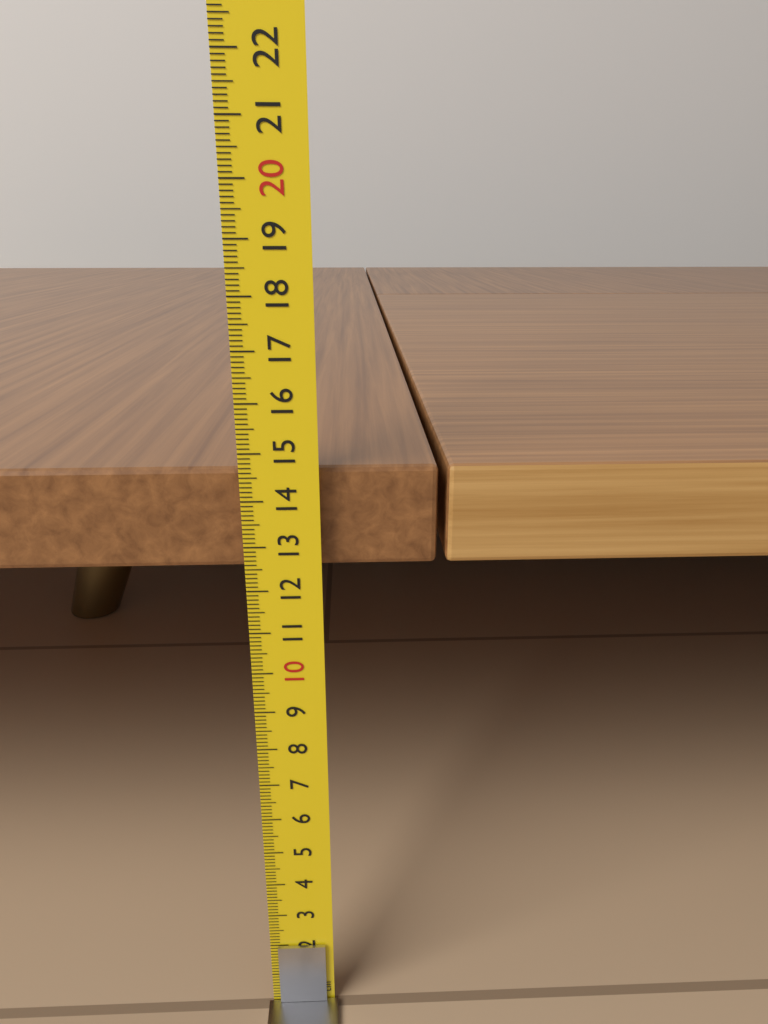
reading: 14.6 cm
